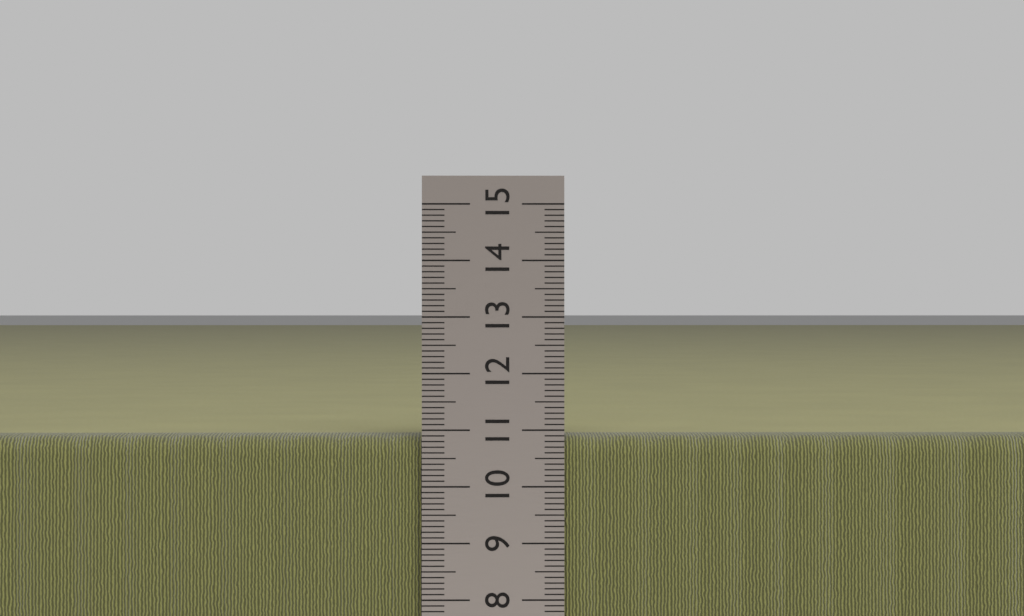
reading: 10.9 cm
